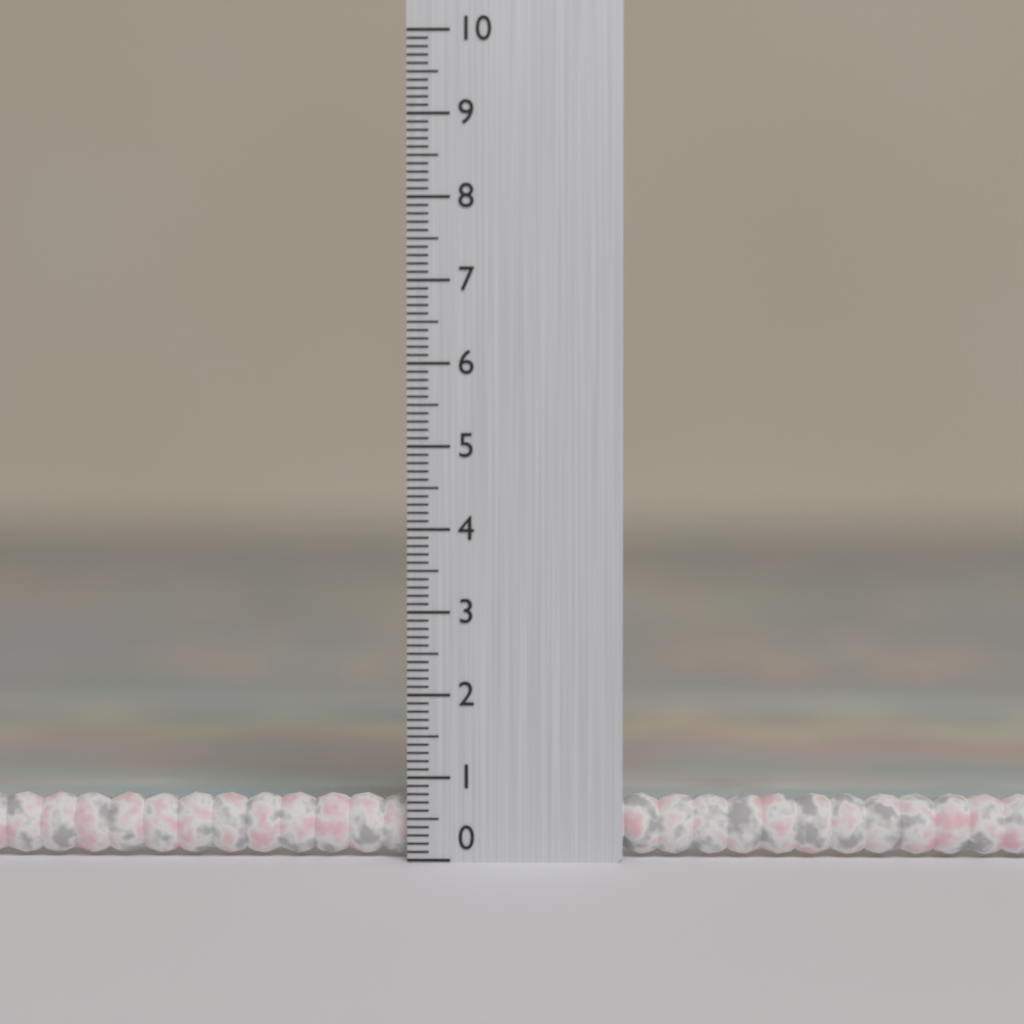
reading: 0.8 (no unit)
